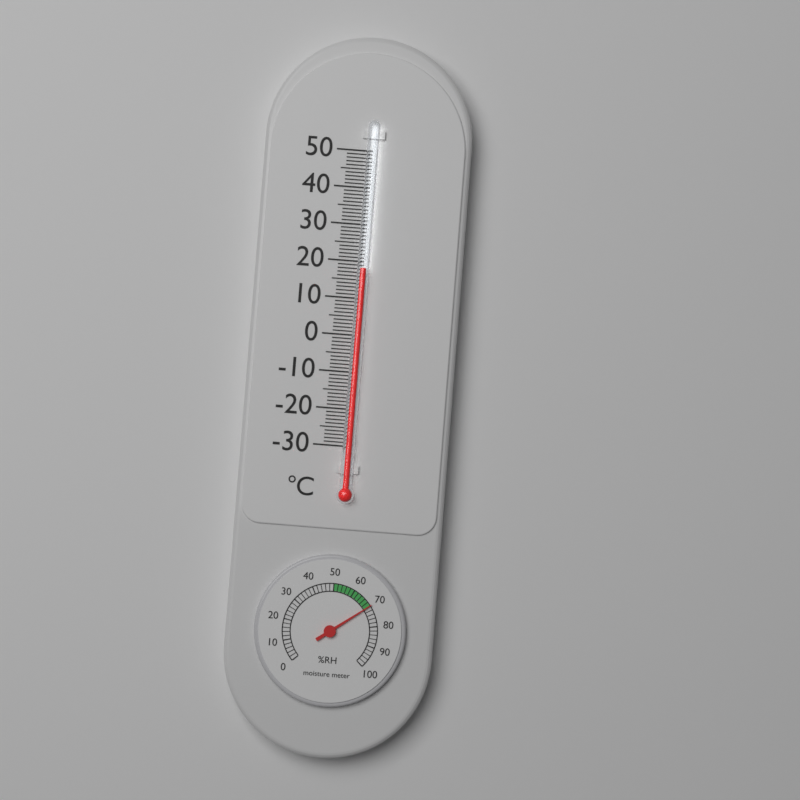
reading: 18 °C
